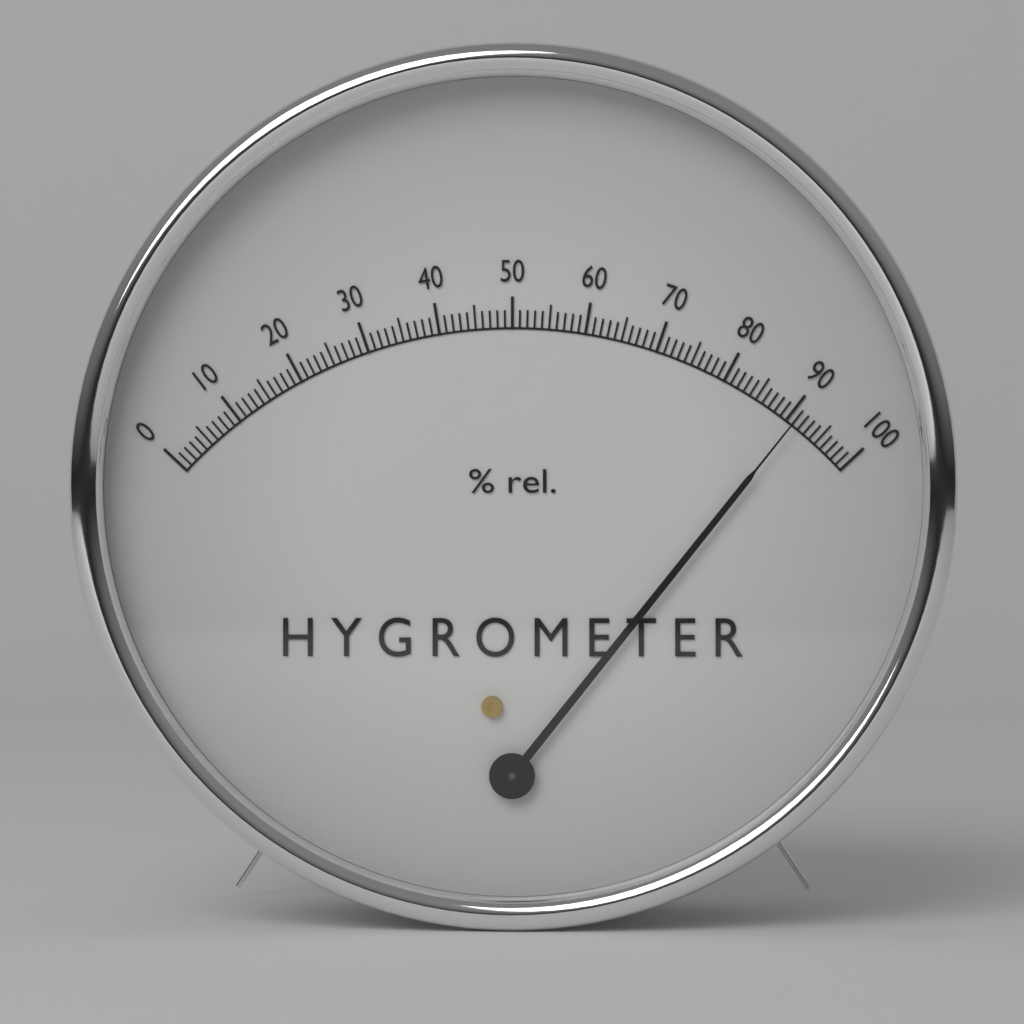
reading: 91 %
